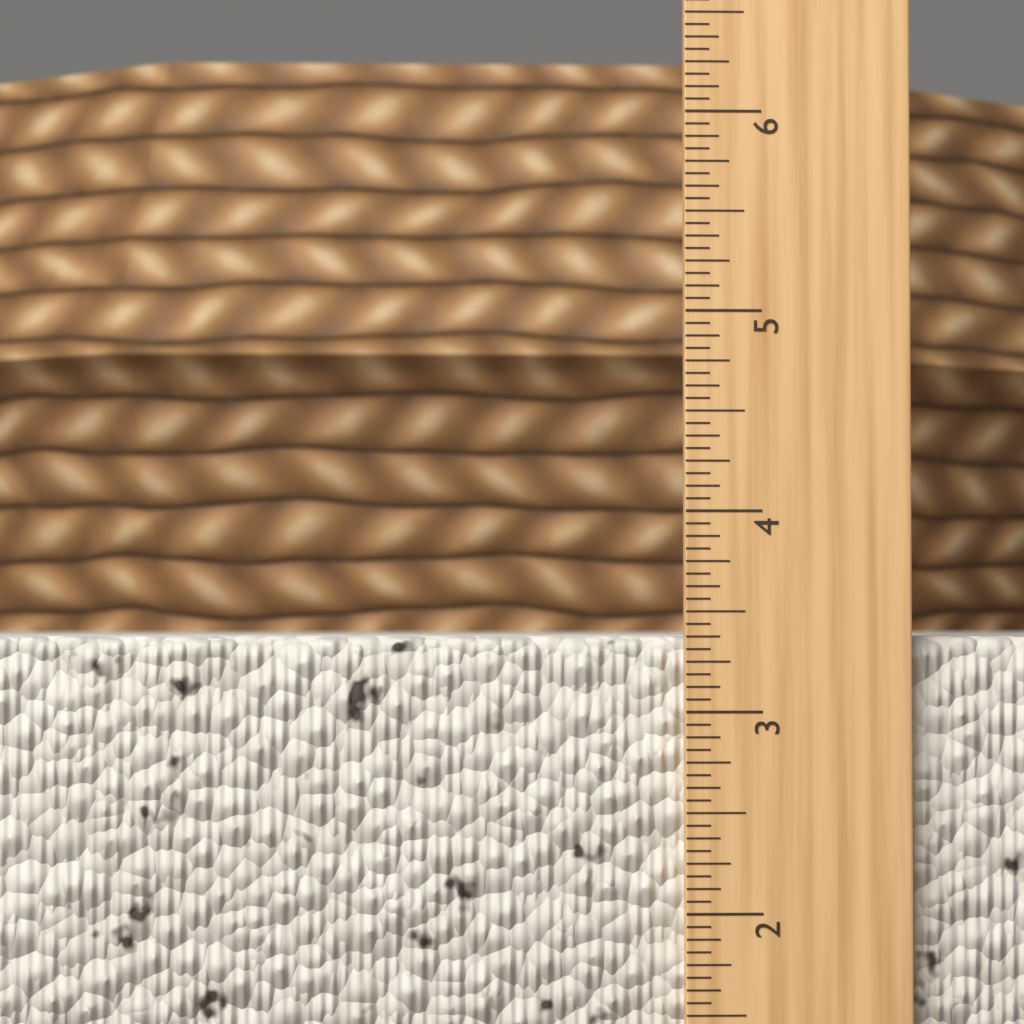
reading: 3.3750 in
